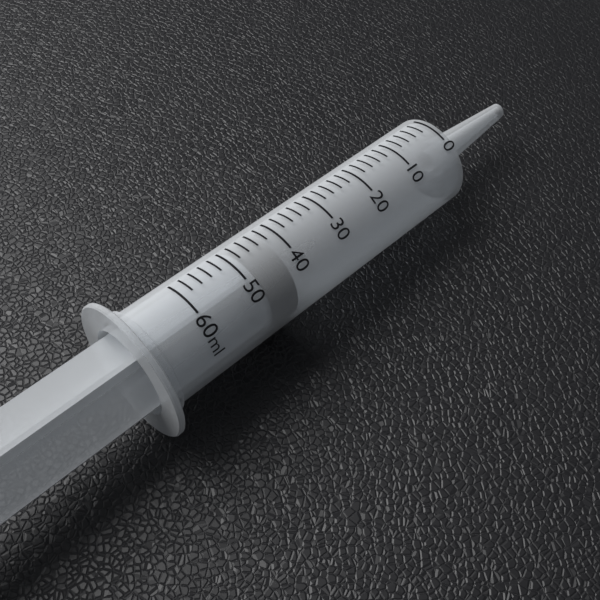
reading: 42 ml
